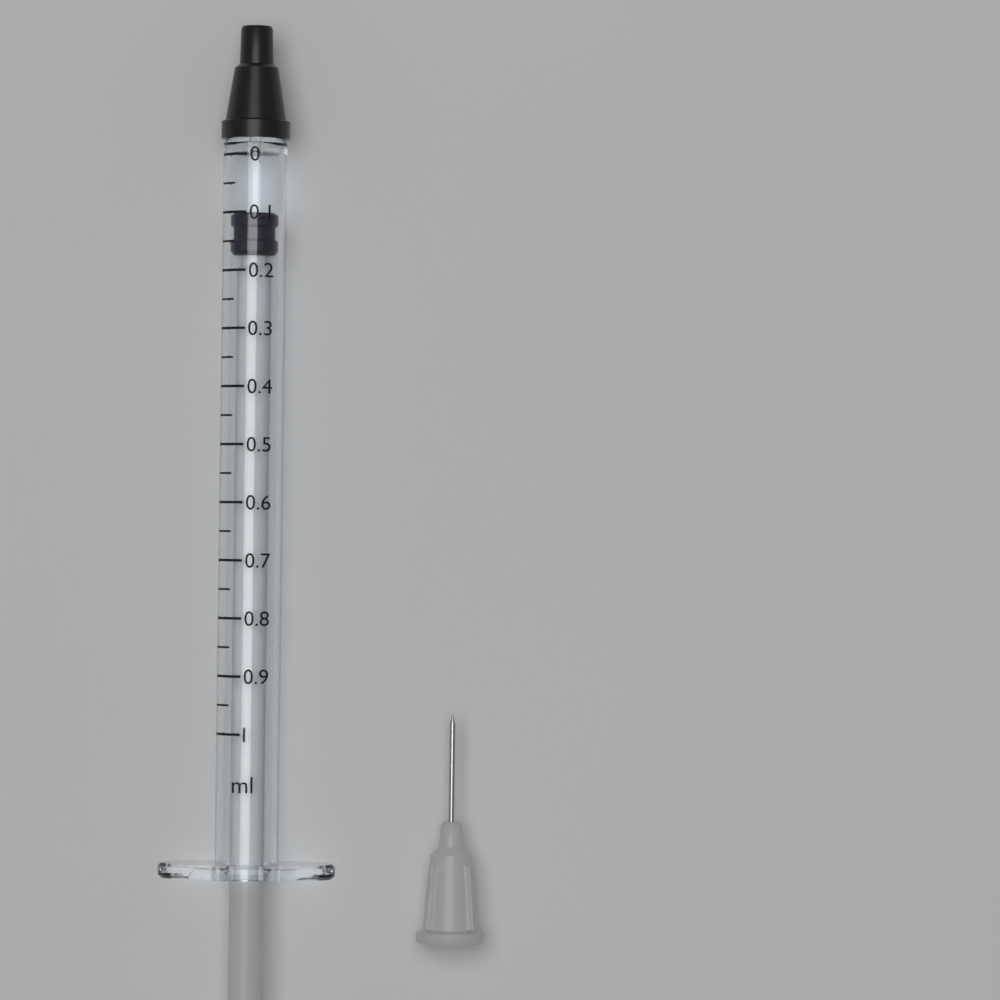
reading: 0.10 ml
